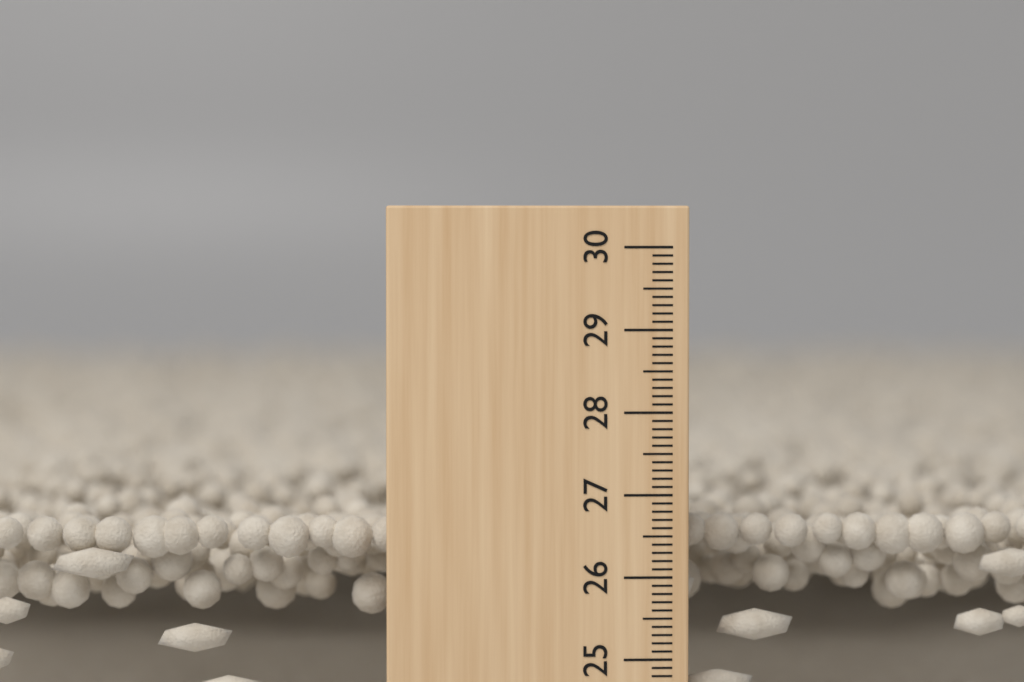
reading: 26.7 cm
